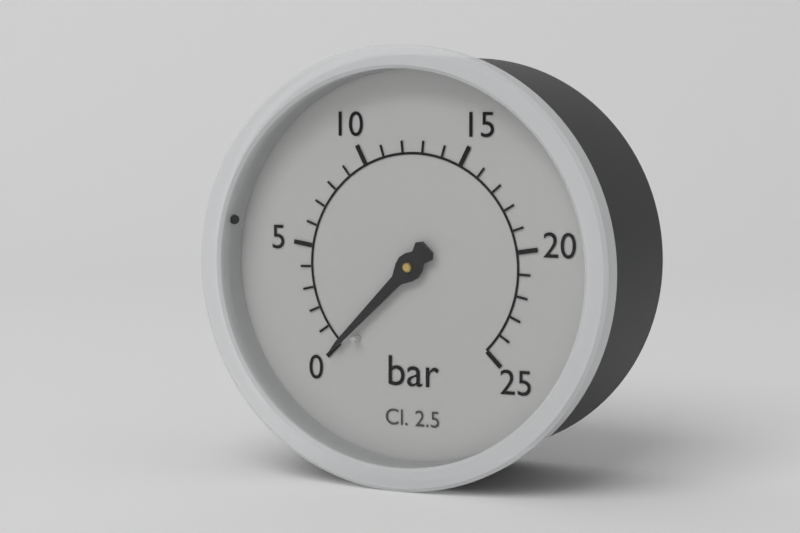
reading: 0 bar
